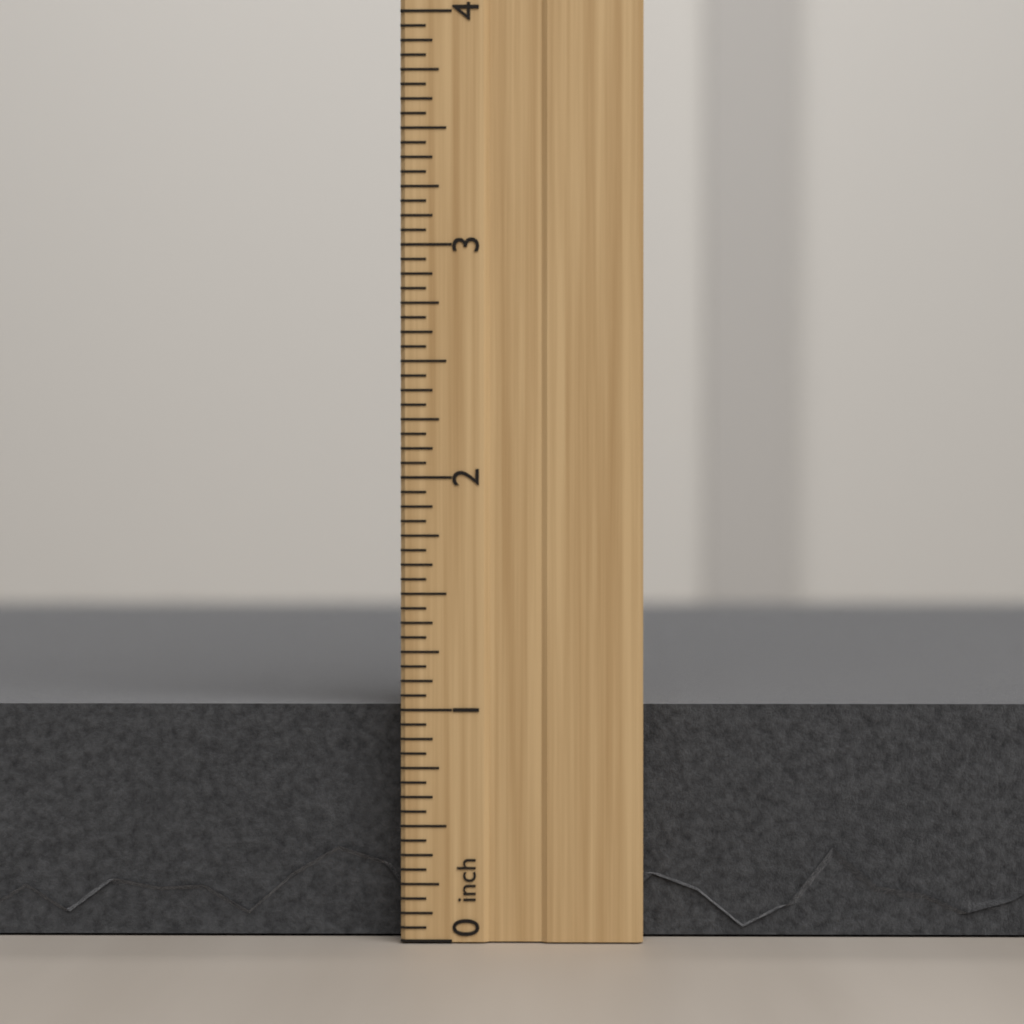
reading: 1.0625 inch
